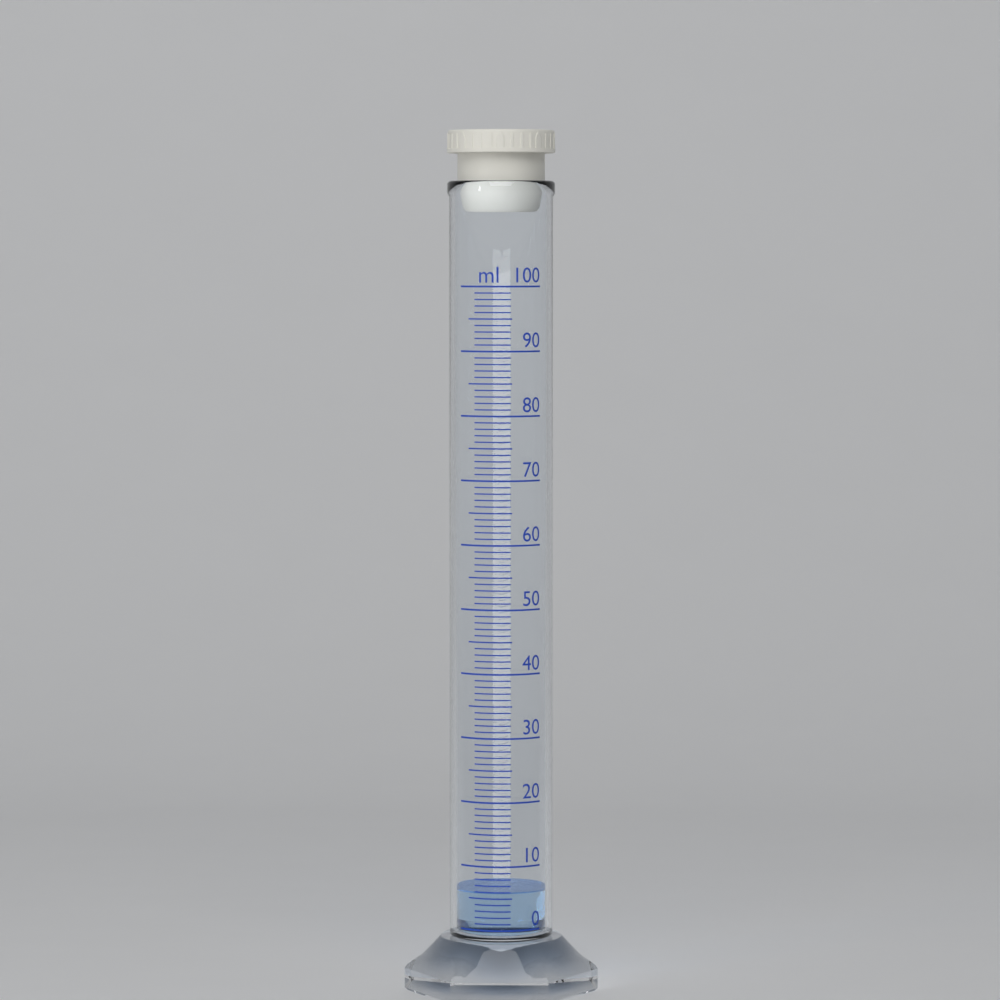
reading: 6 ml
